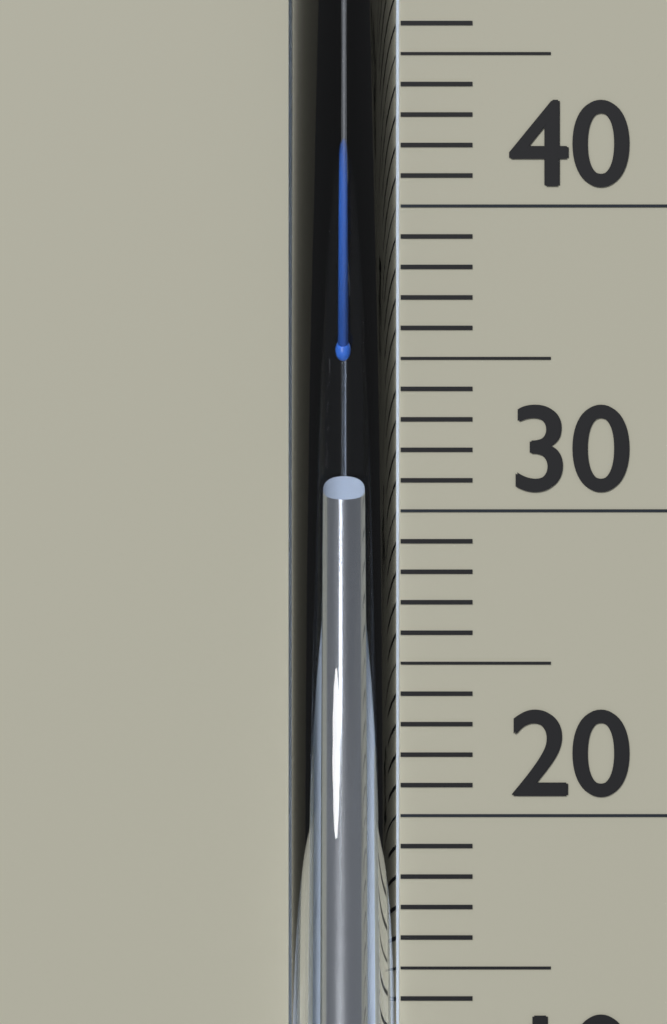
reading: 30.1 °C
